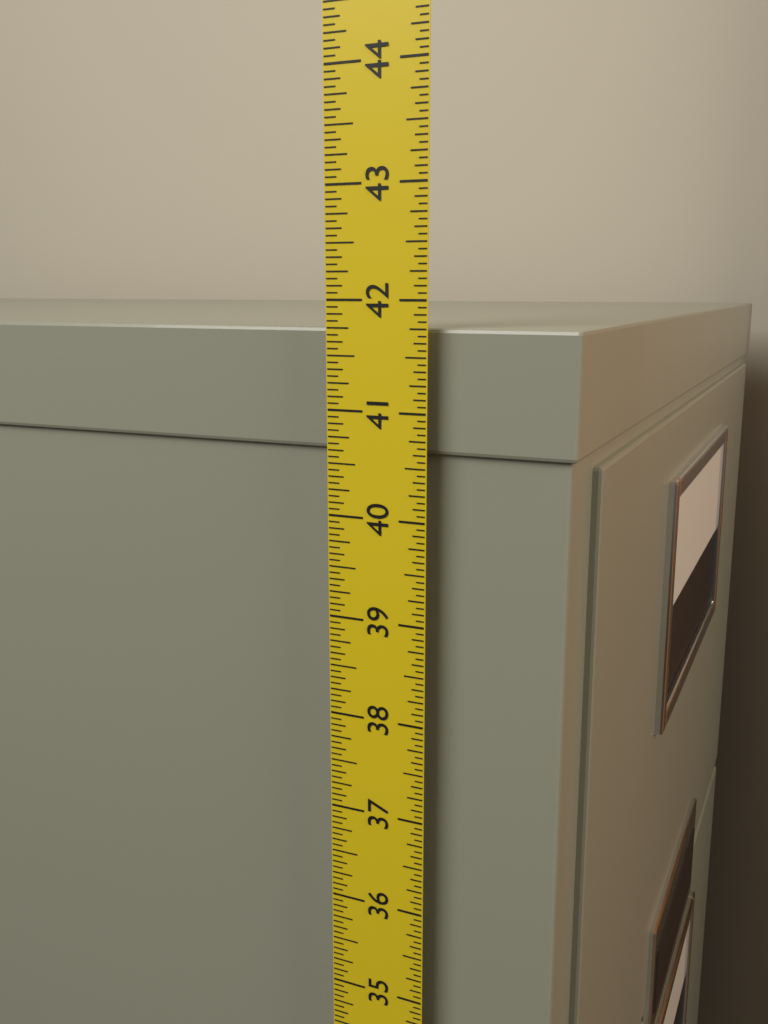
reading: 41.7500 in
